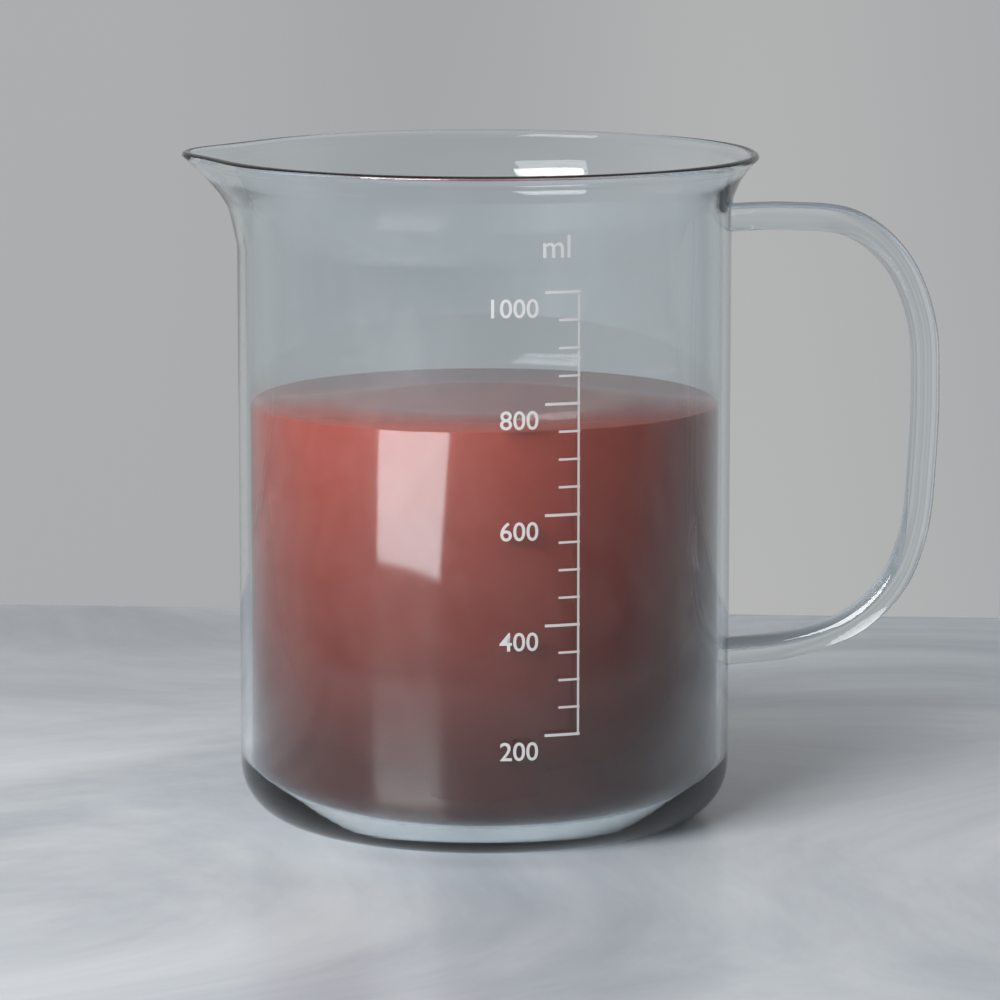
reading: 750 ml
